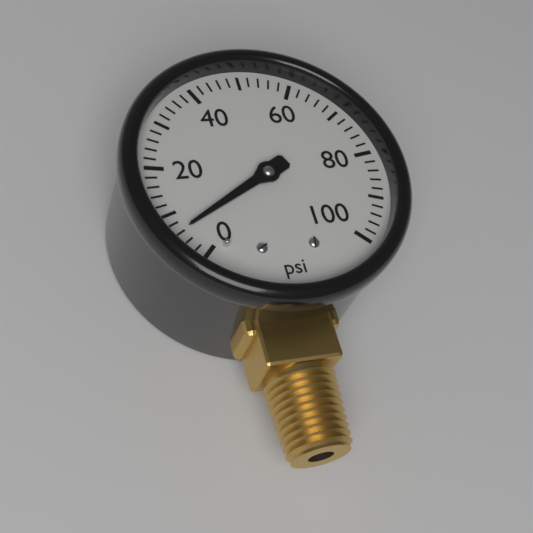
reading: 6 psi
